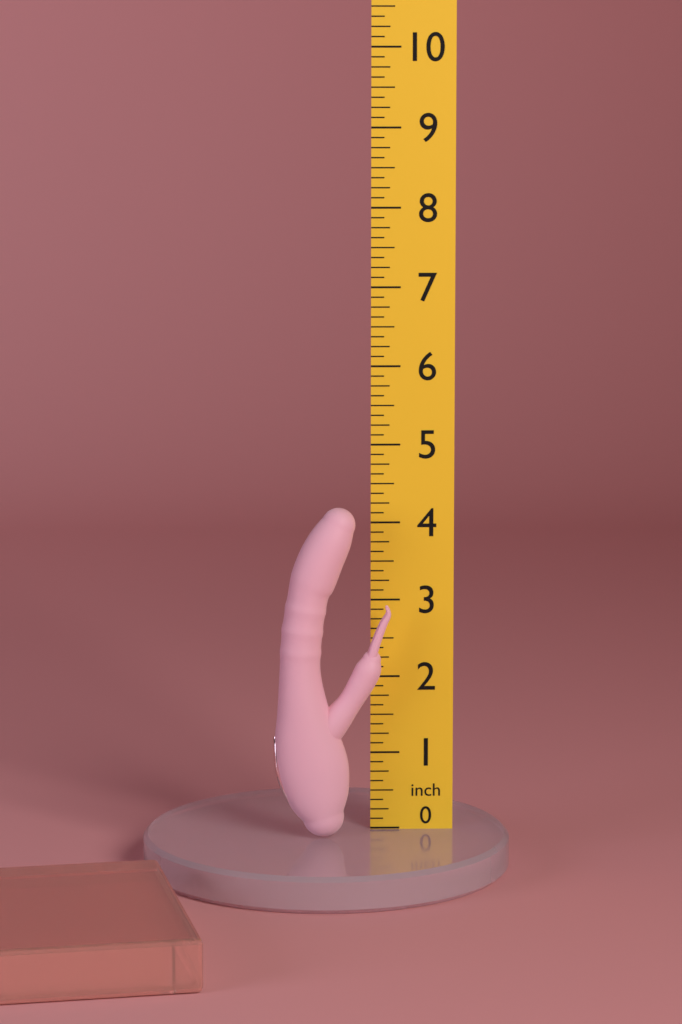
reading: 4.250 inch
